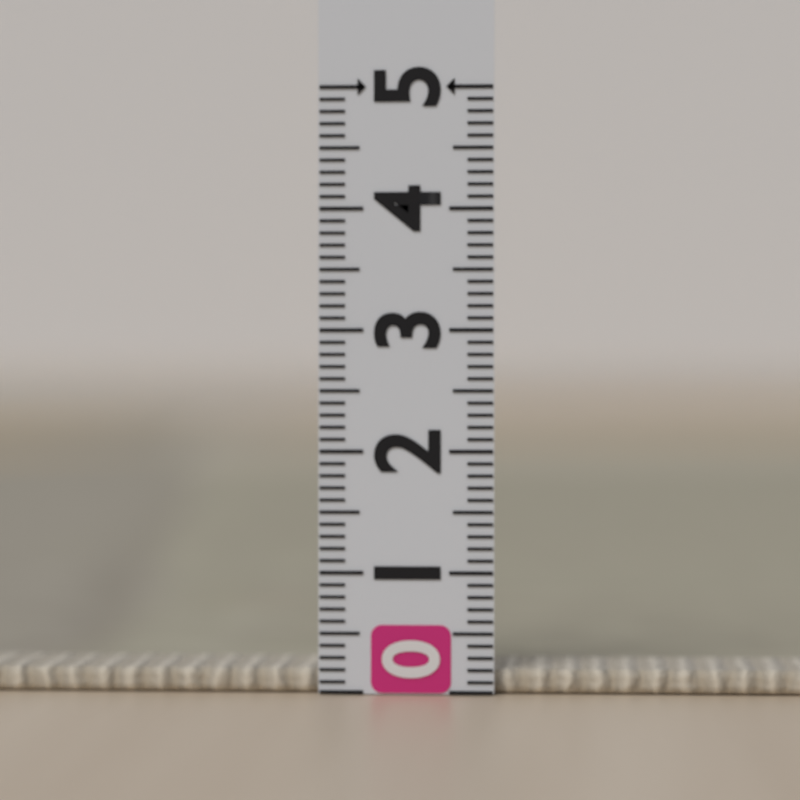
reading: 0.2 (no unit)
